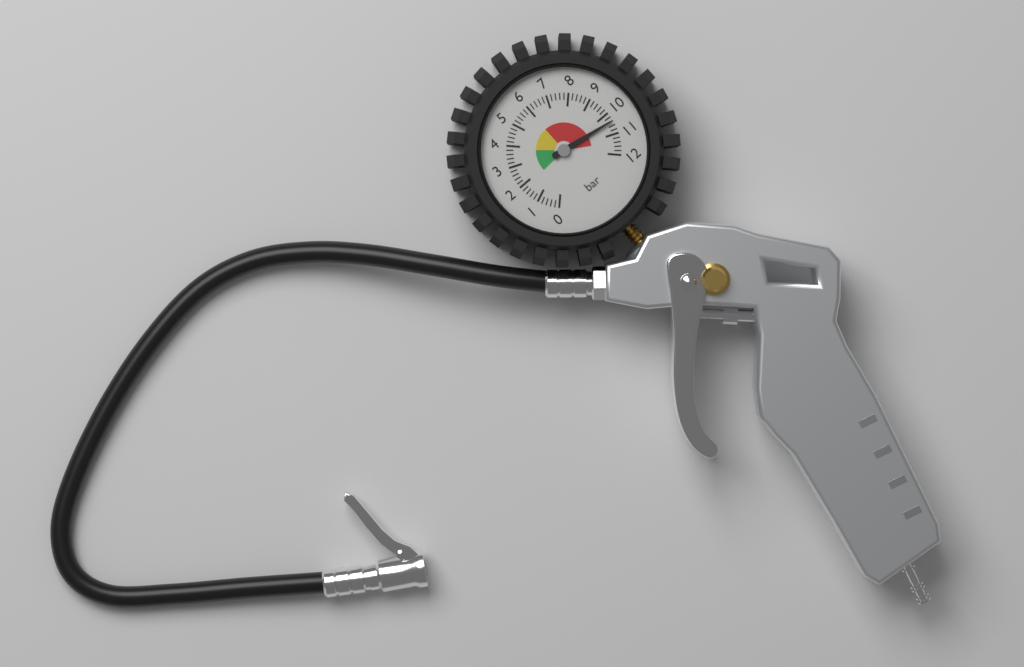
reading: 10.4 bar
